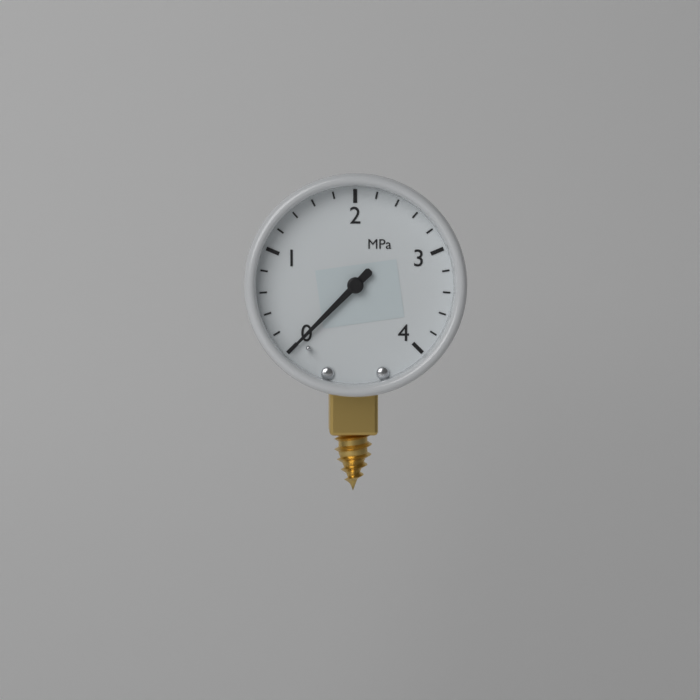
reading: 0.0 MPa
